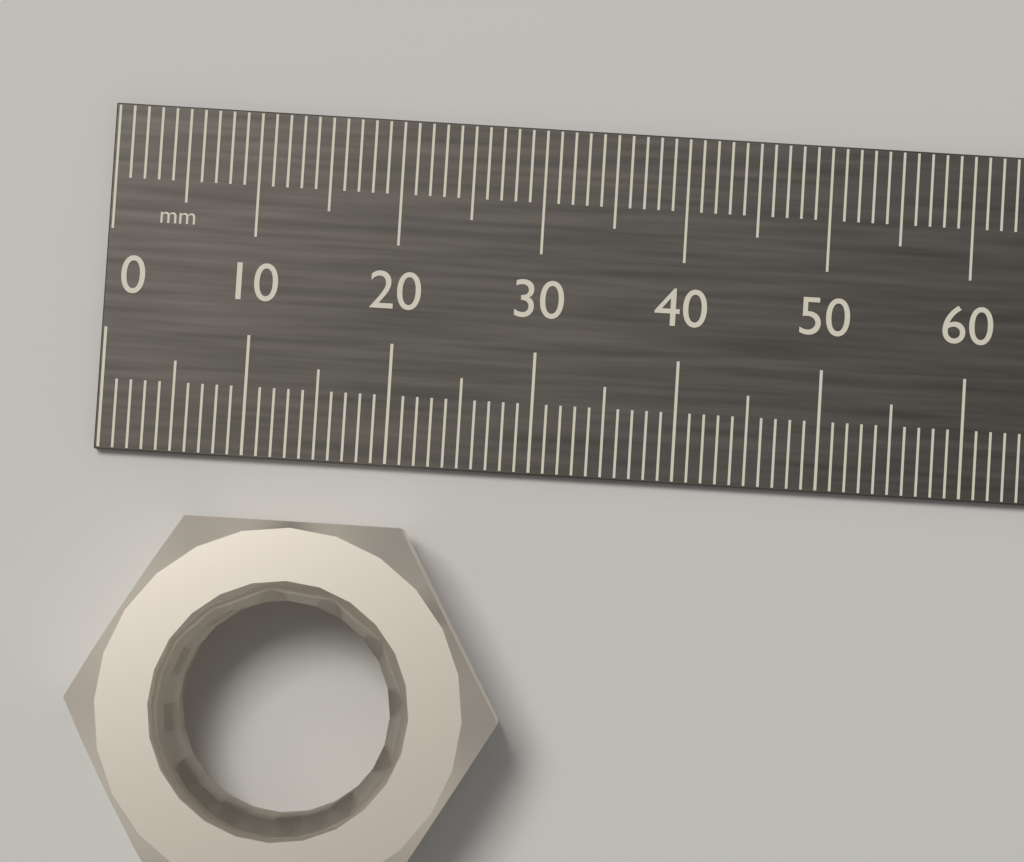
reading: 29 mm
